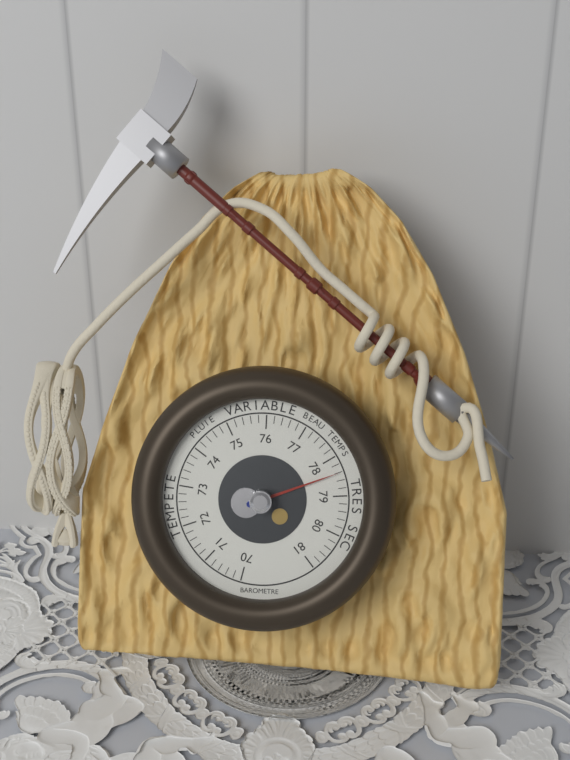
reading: 78.4 (no unit)
